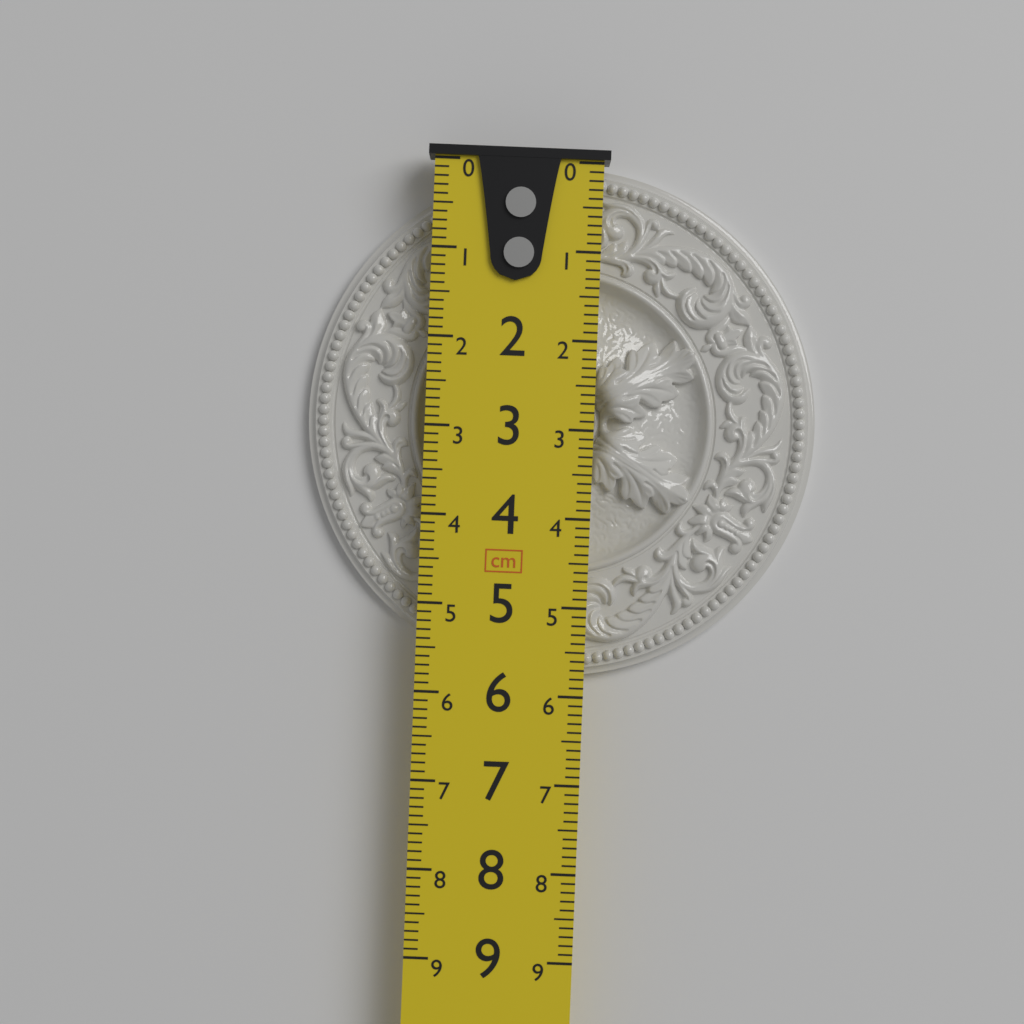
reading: 5.8 cm
